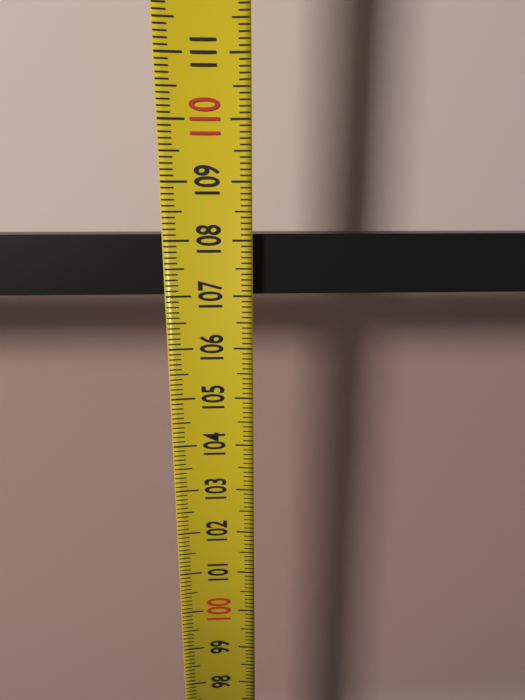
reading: 108.1 (no unit)
